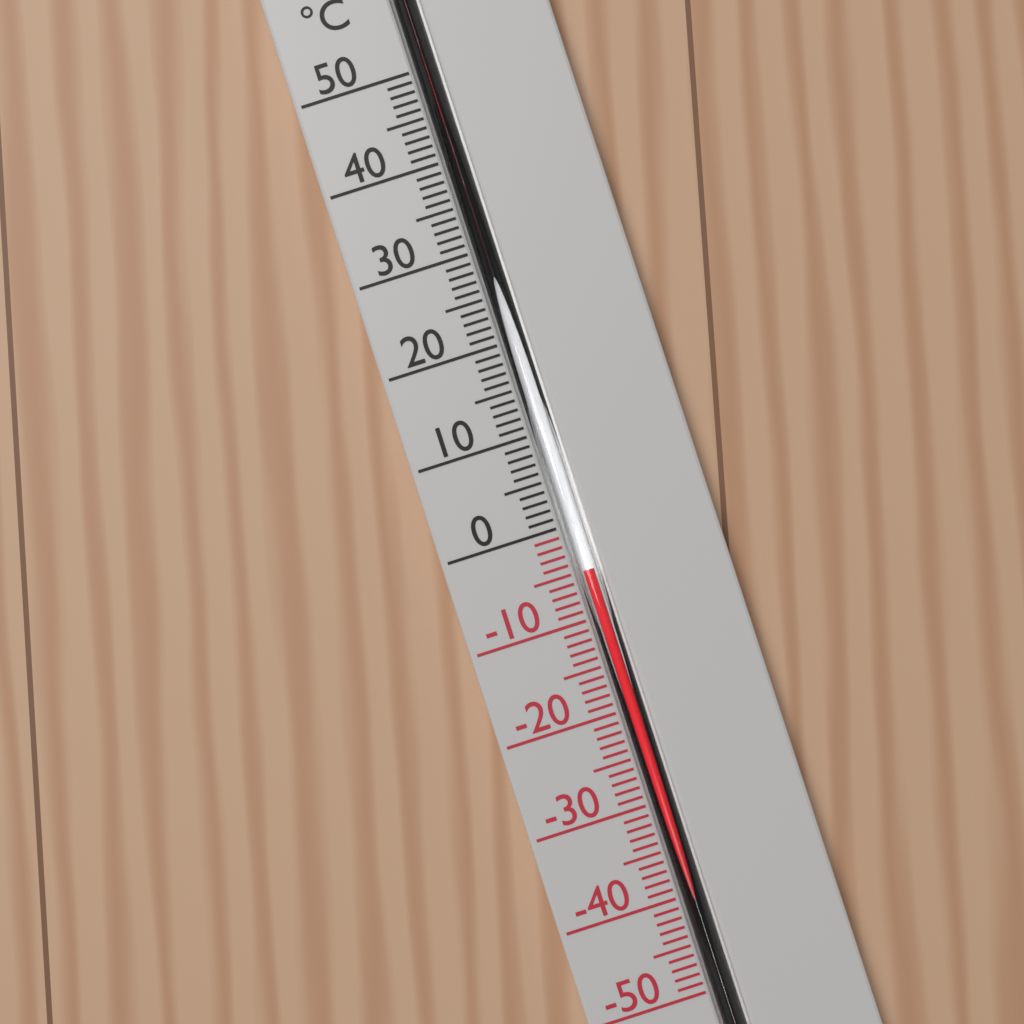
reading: -5 °C
